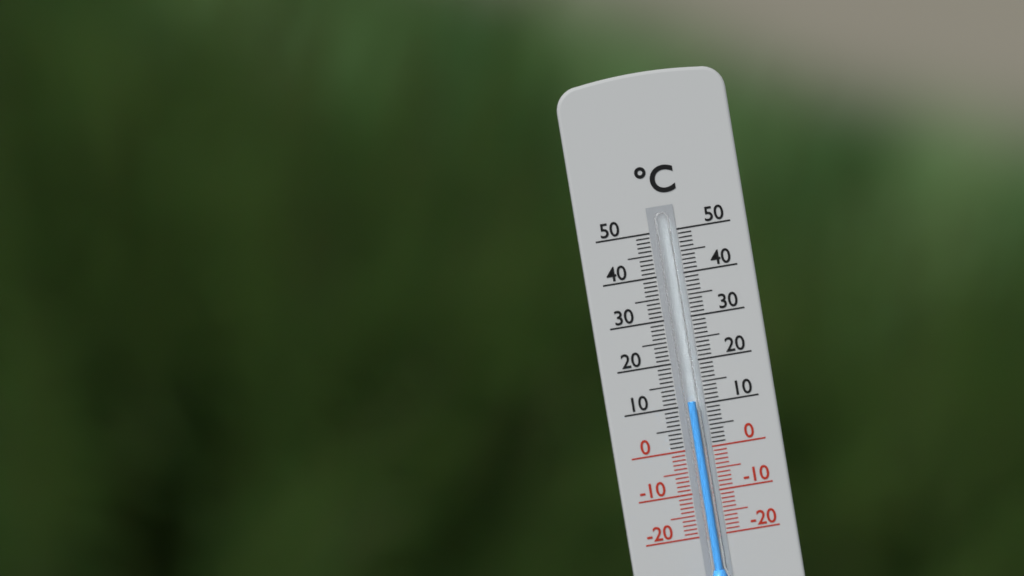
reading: 11 °C
